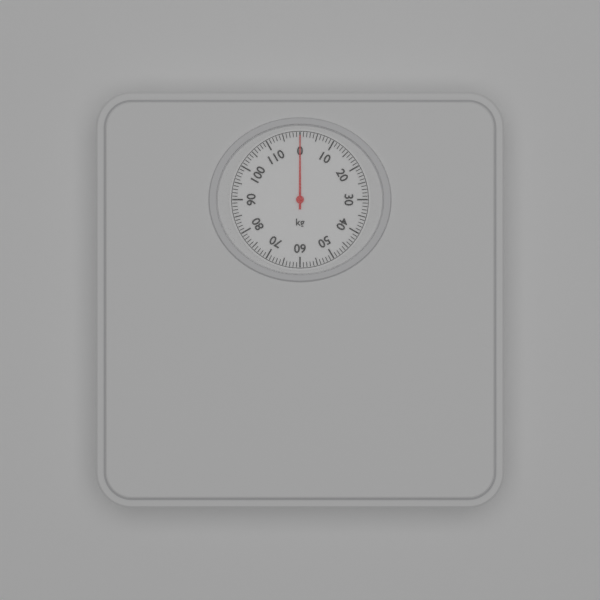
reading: 0 kg
